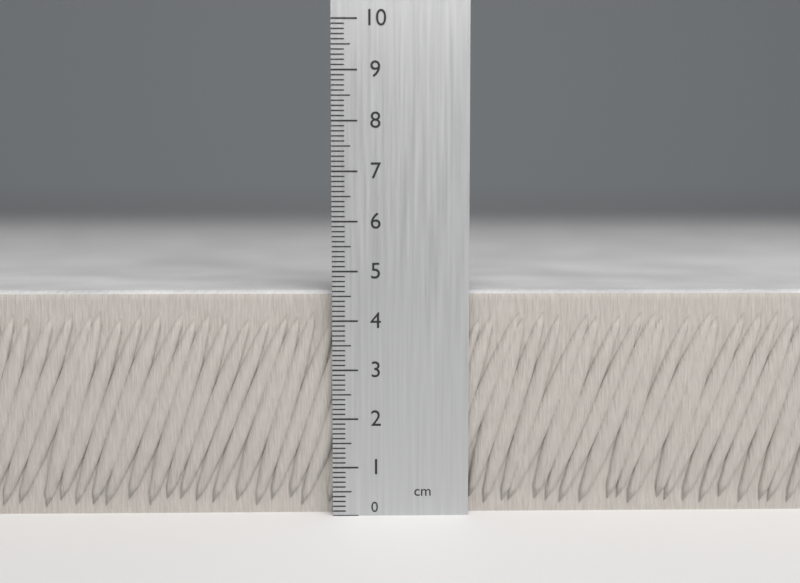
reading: 4.6 cm
